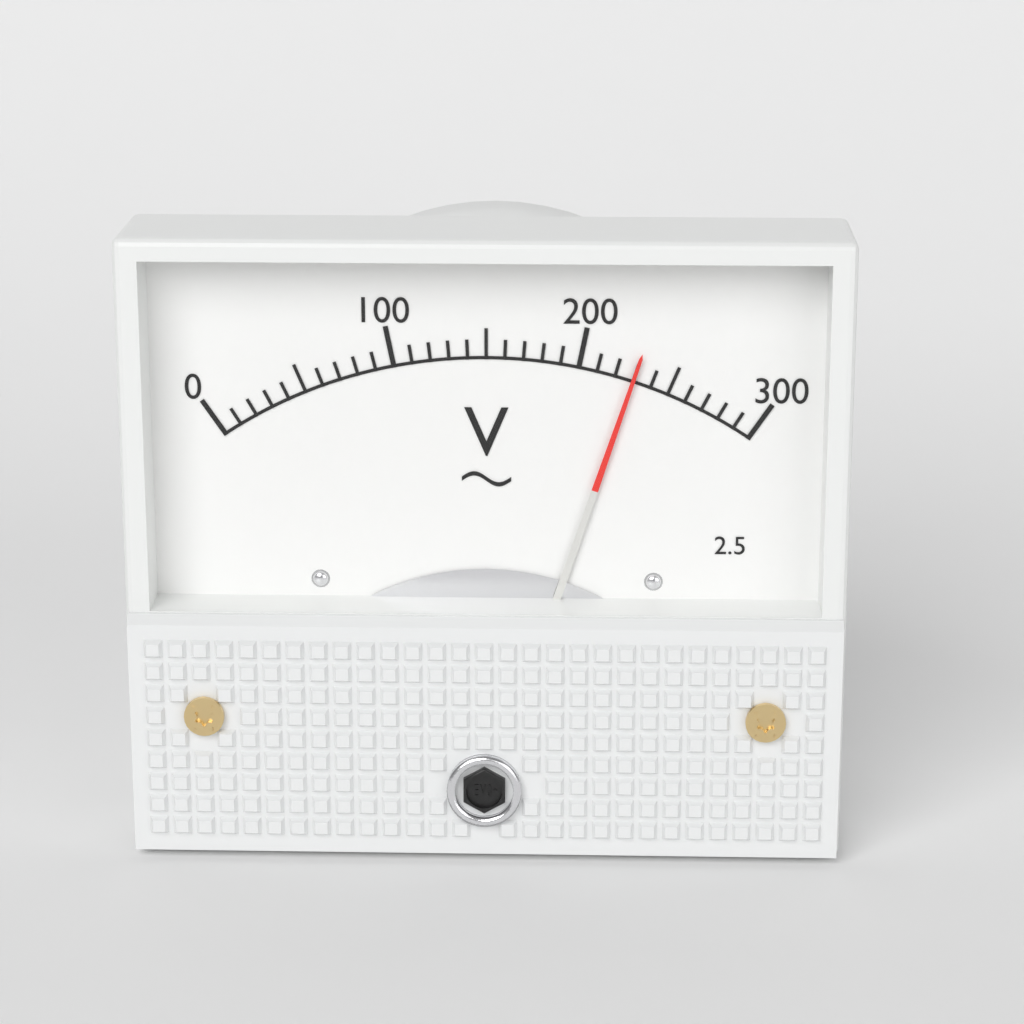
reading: 230 V
